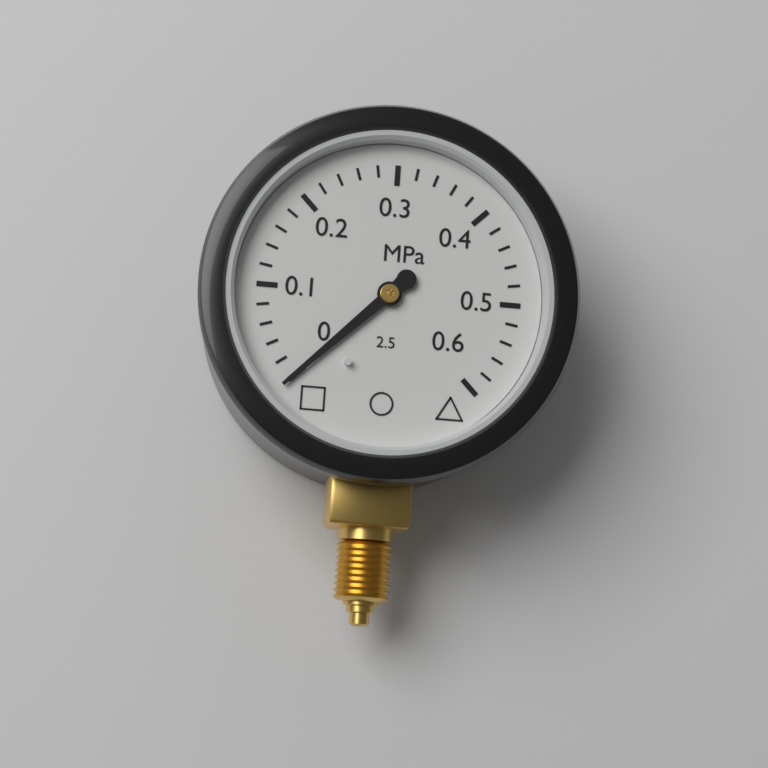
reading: 0.00 MPa
